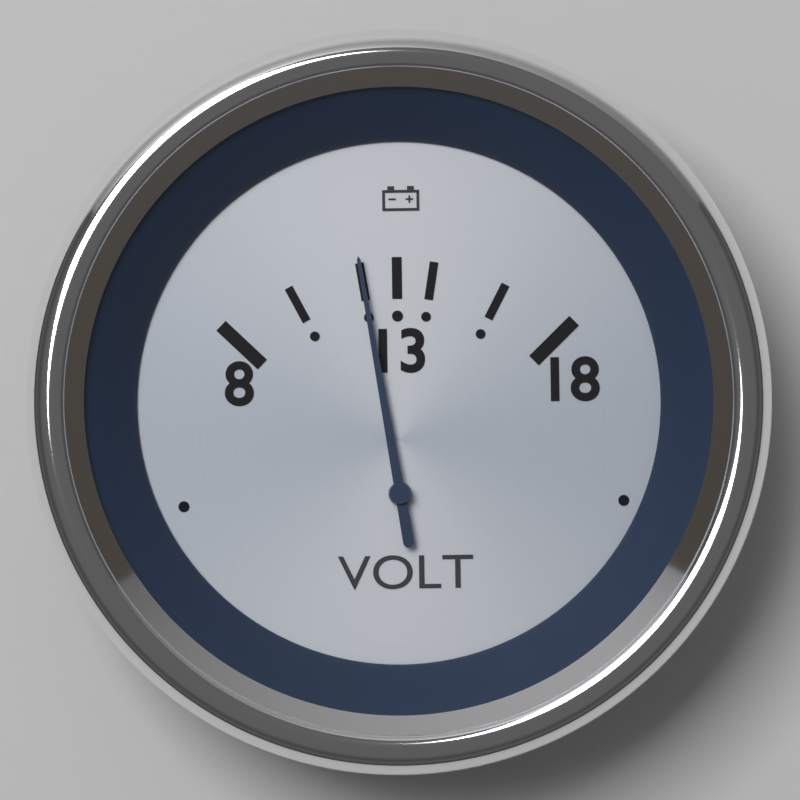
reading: 12 V
